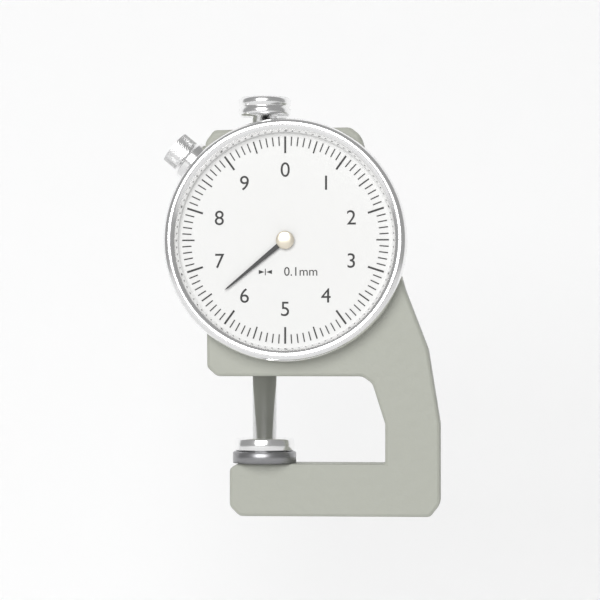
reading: 6.4 mm
